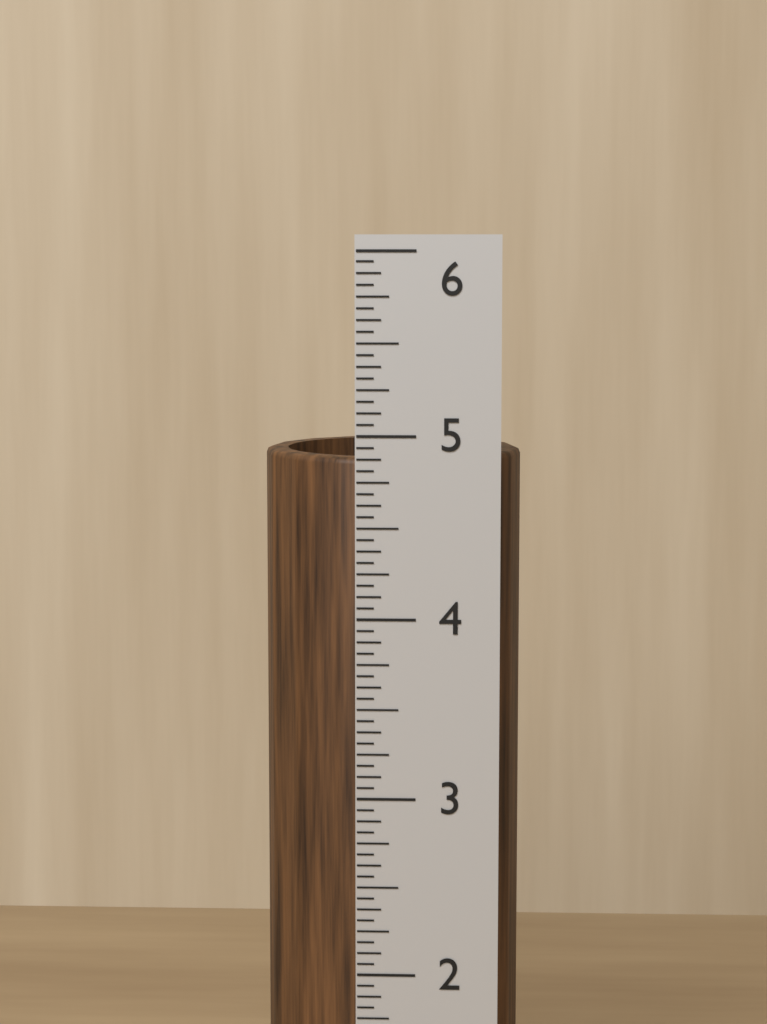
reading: 4.8750 in
